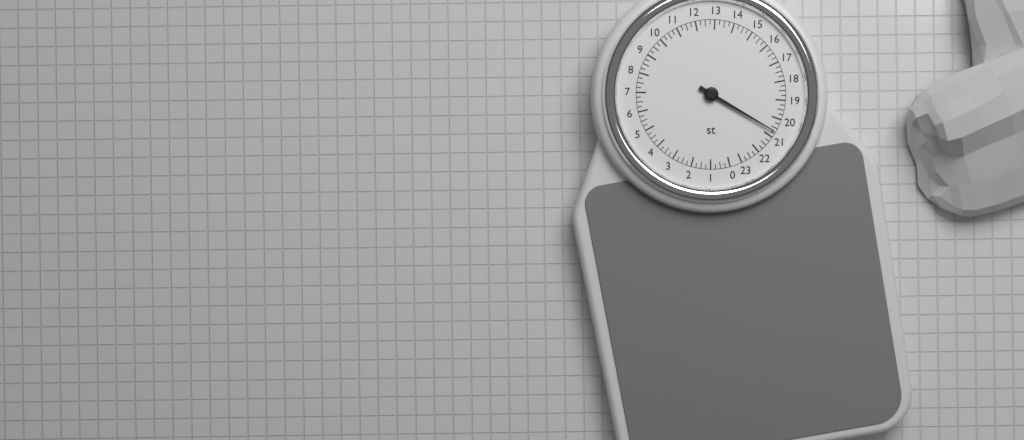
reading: 20.70 st
